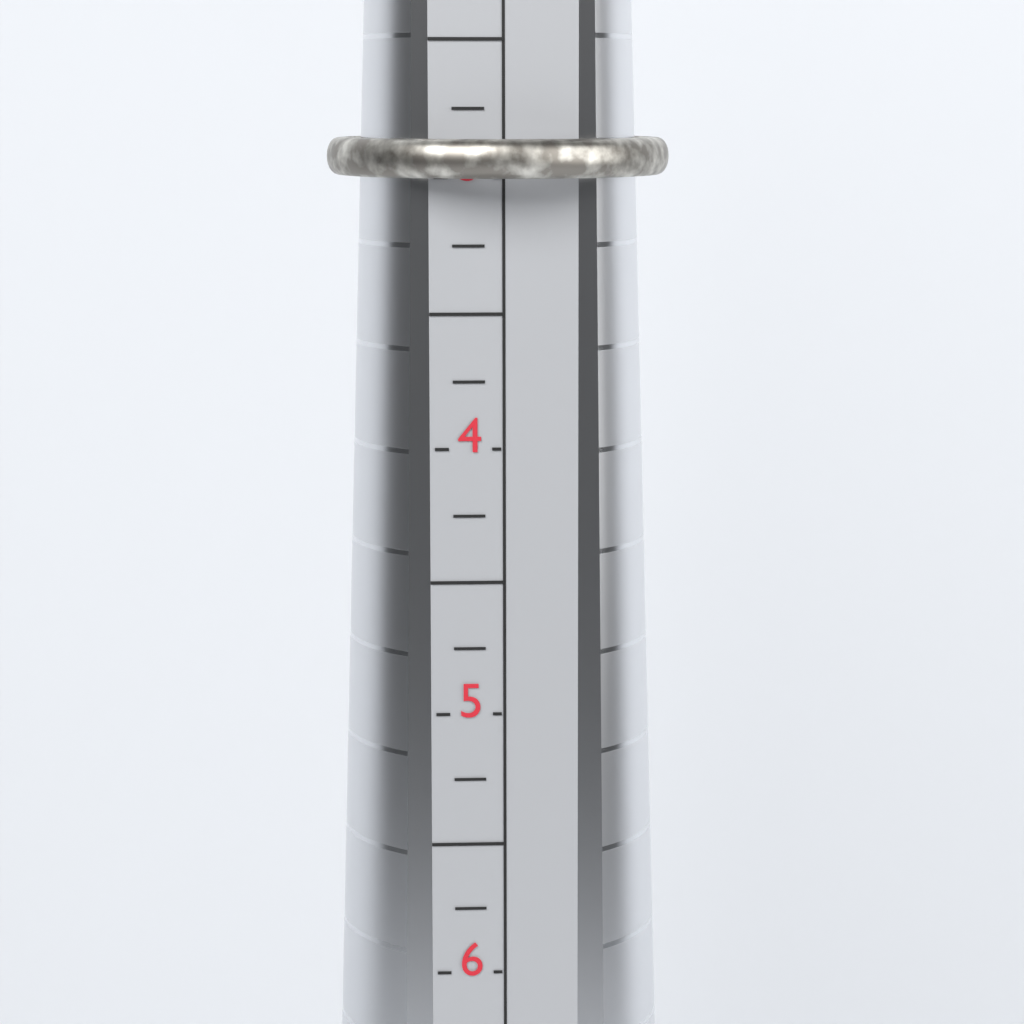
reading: 3.00 (no unit)
